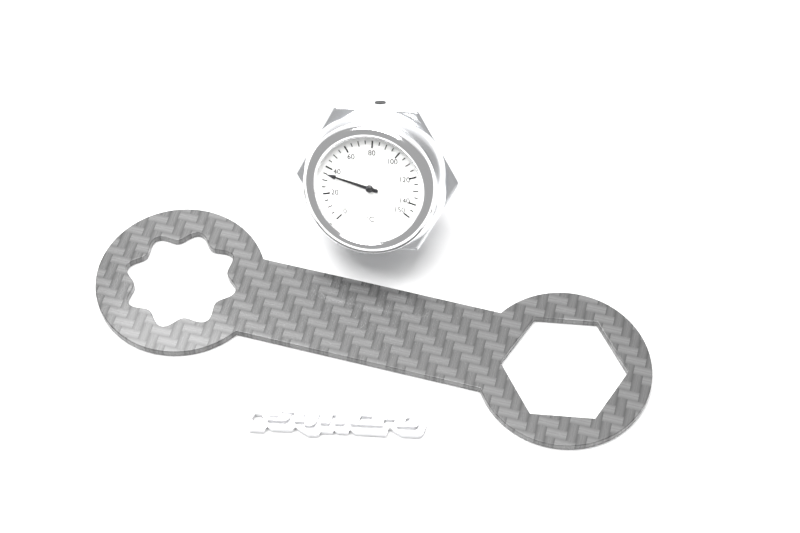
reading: 35 °C
